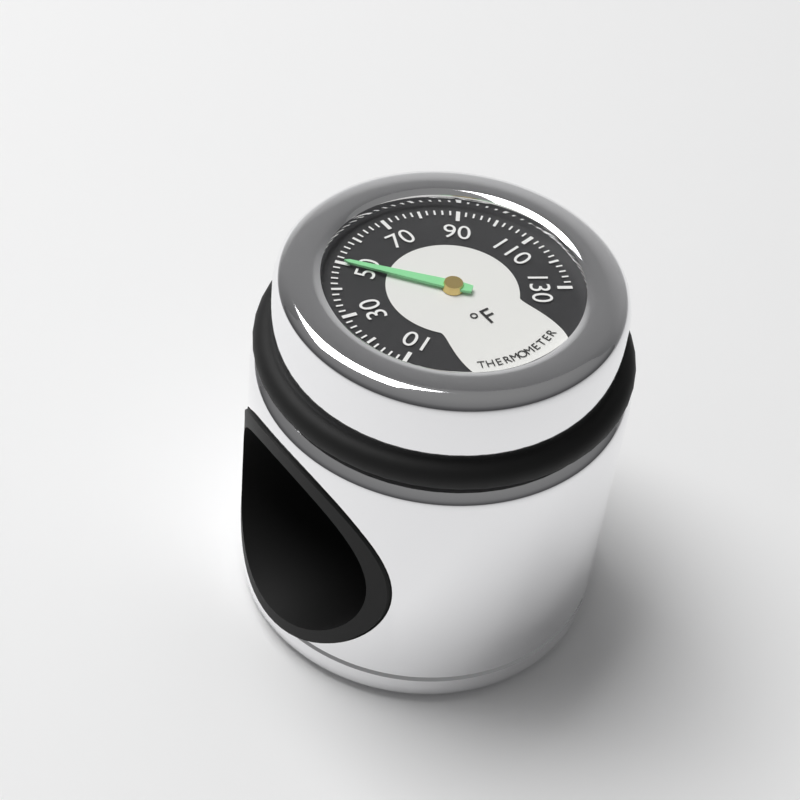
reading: 50 °F
